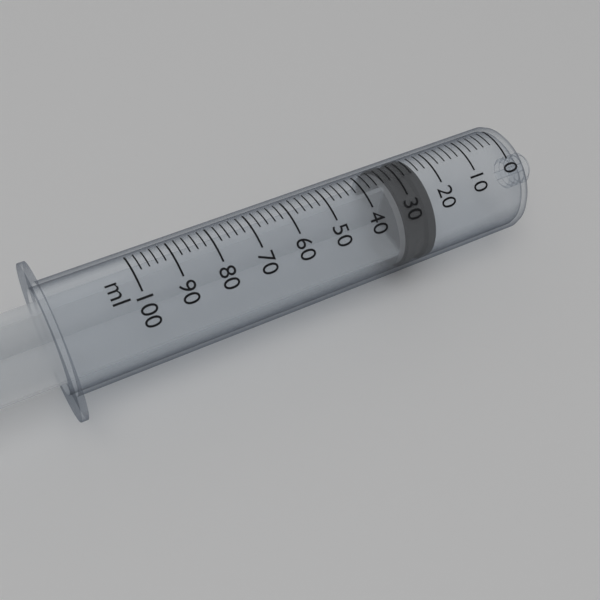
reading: 24 ml
